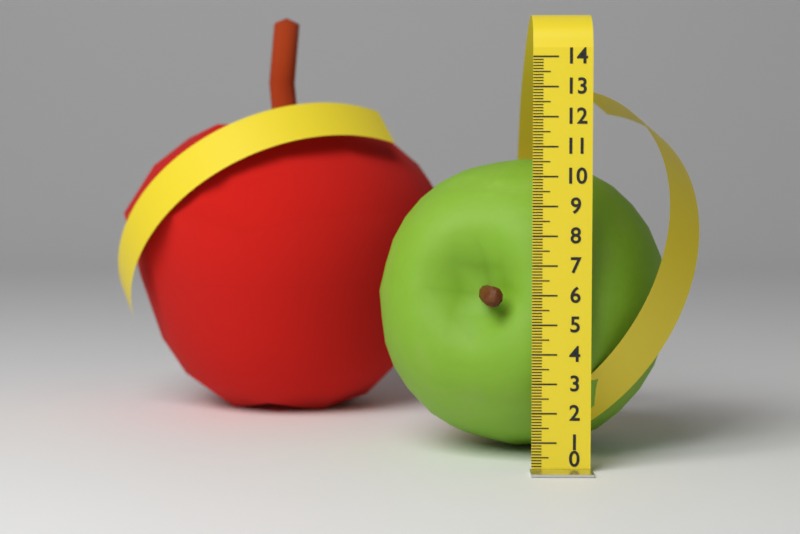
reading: 10.5 (no unit)
